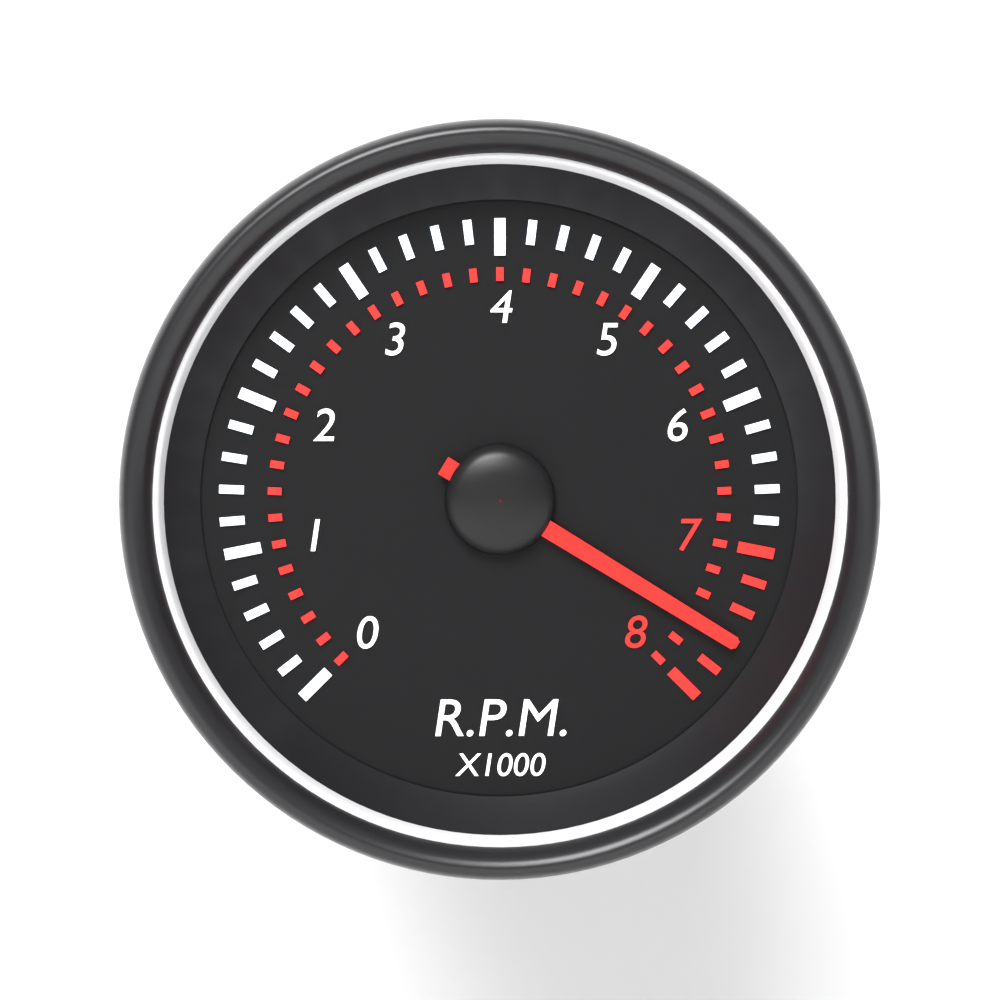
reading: 7.6 x1000 RPM
